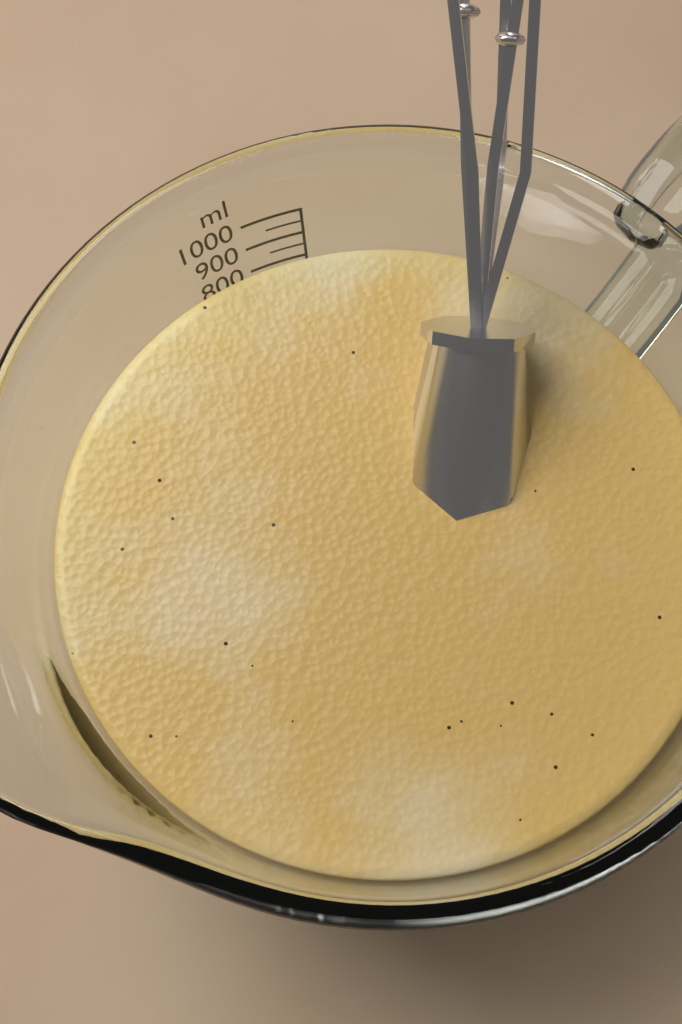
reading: 850 ml
